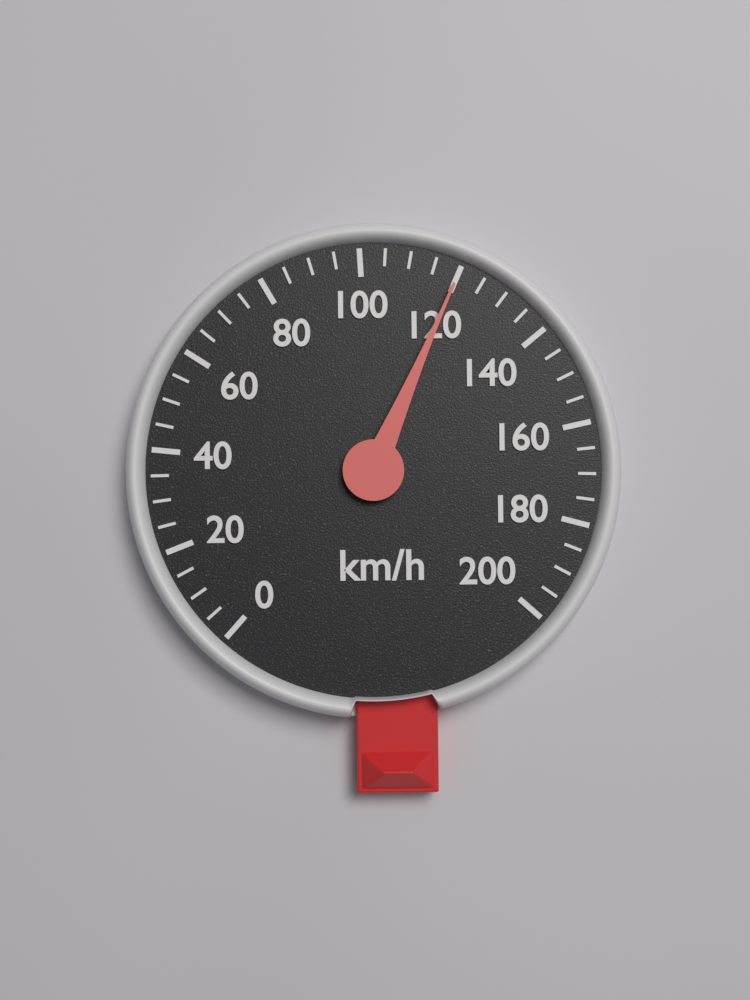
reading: 120 km/h
